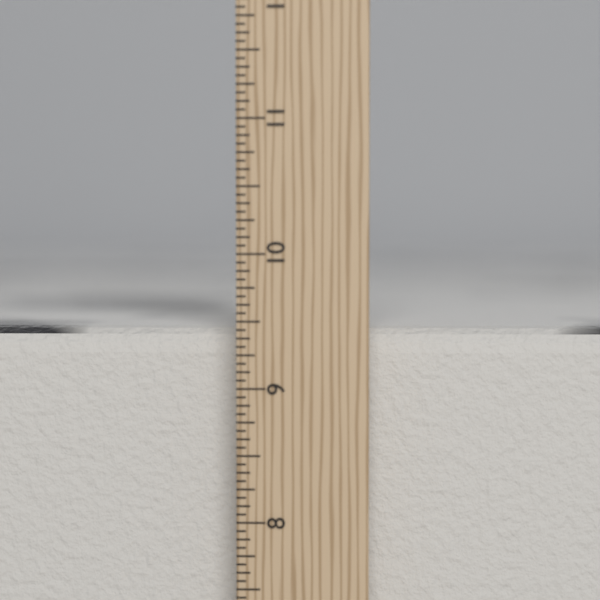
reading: 9.4375 in
